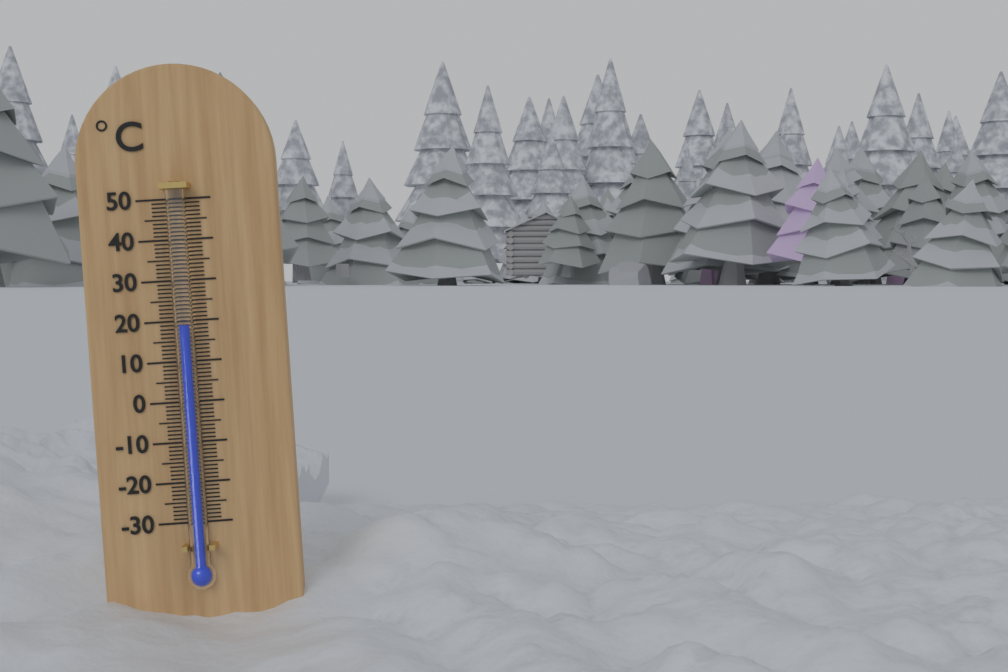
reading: 19 °C
